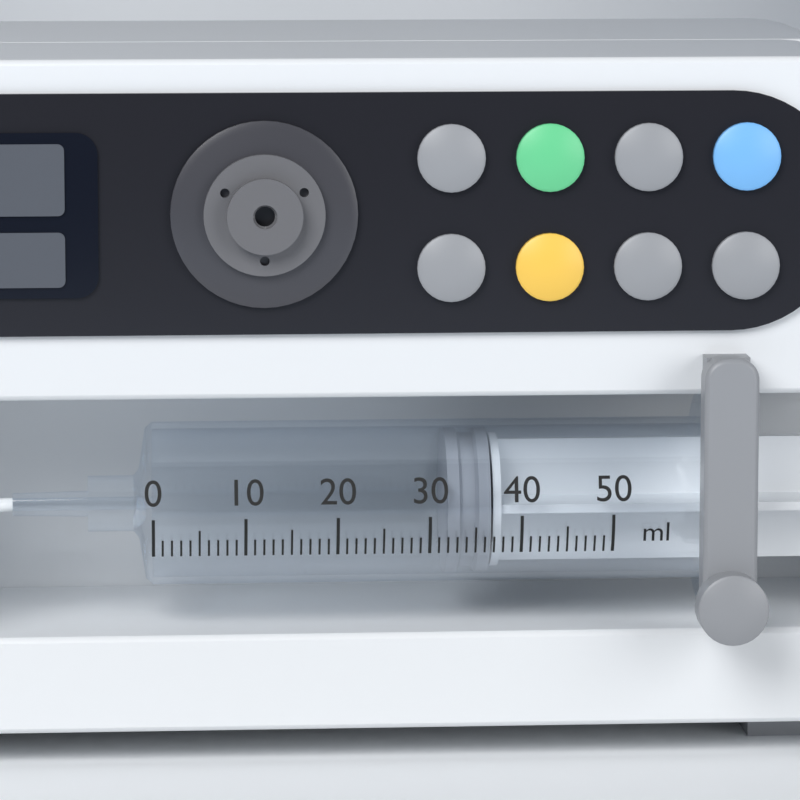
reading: 32 ml
